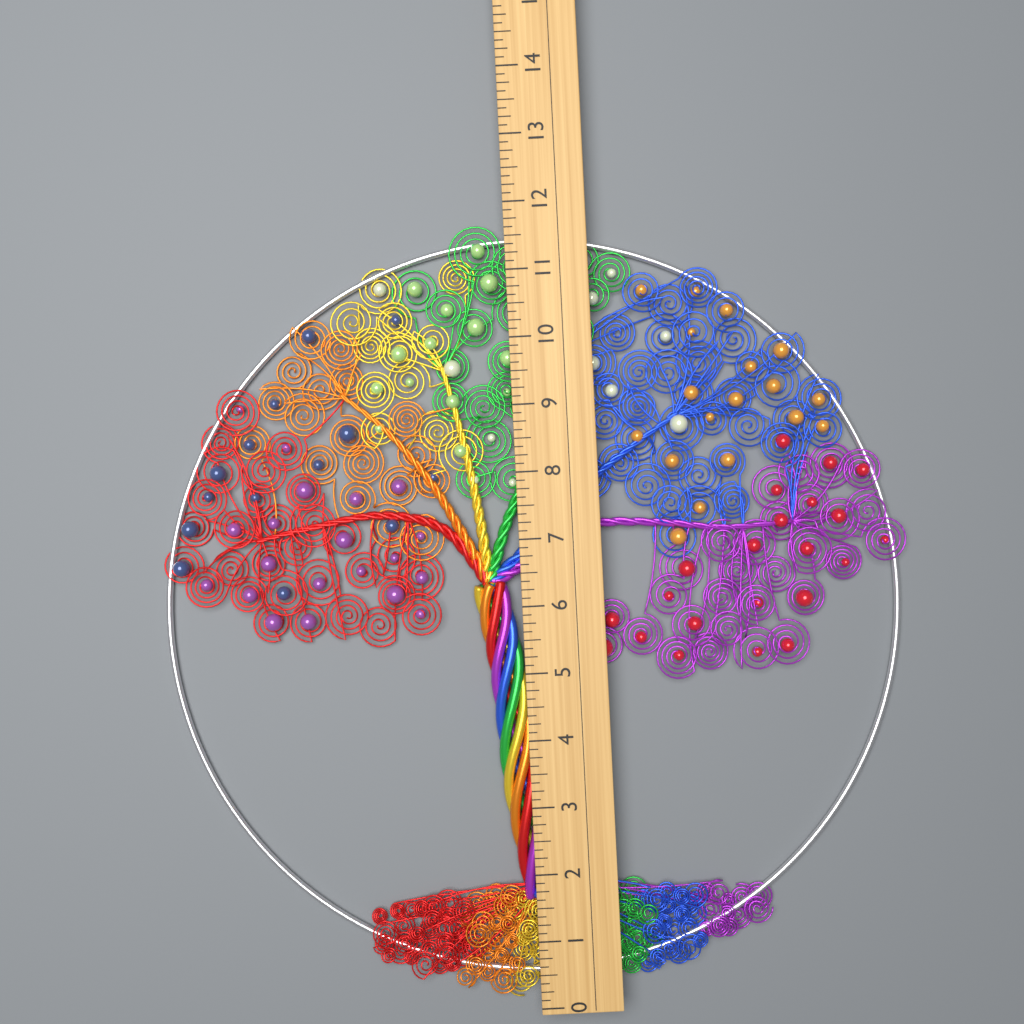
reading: 11.750 (no unit)
